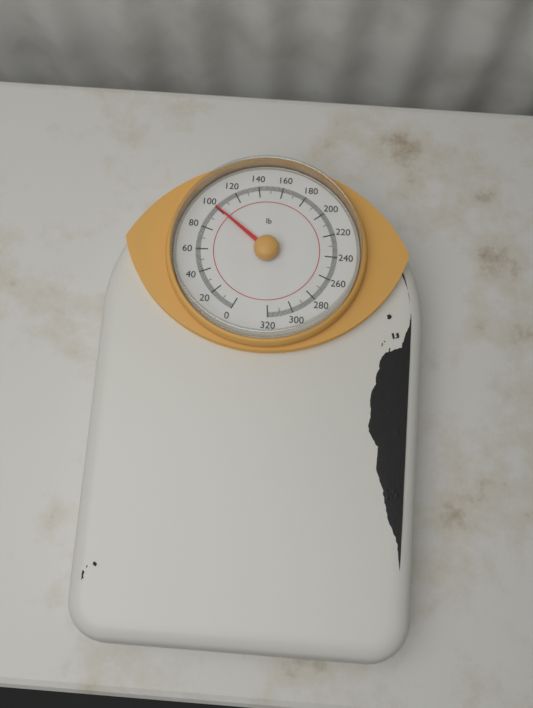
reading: 100 lb
